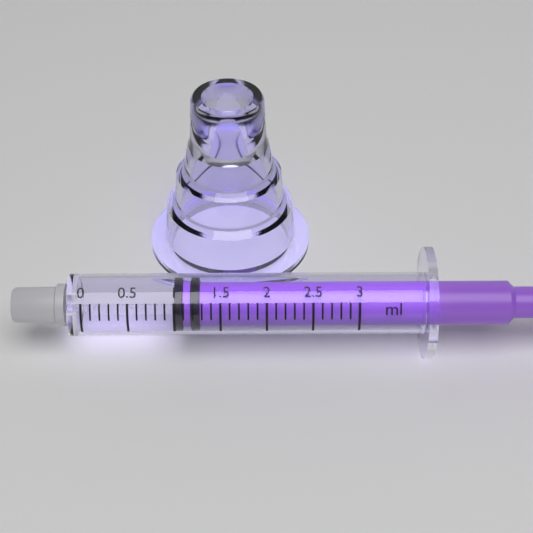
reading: 1.0 ml
